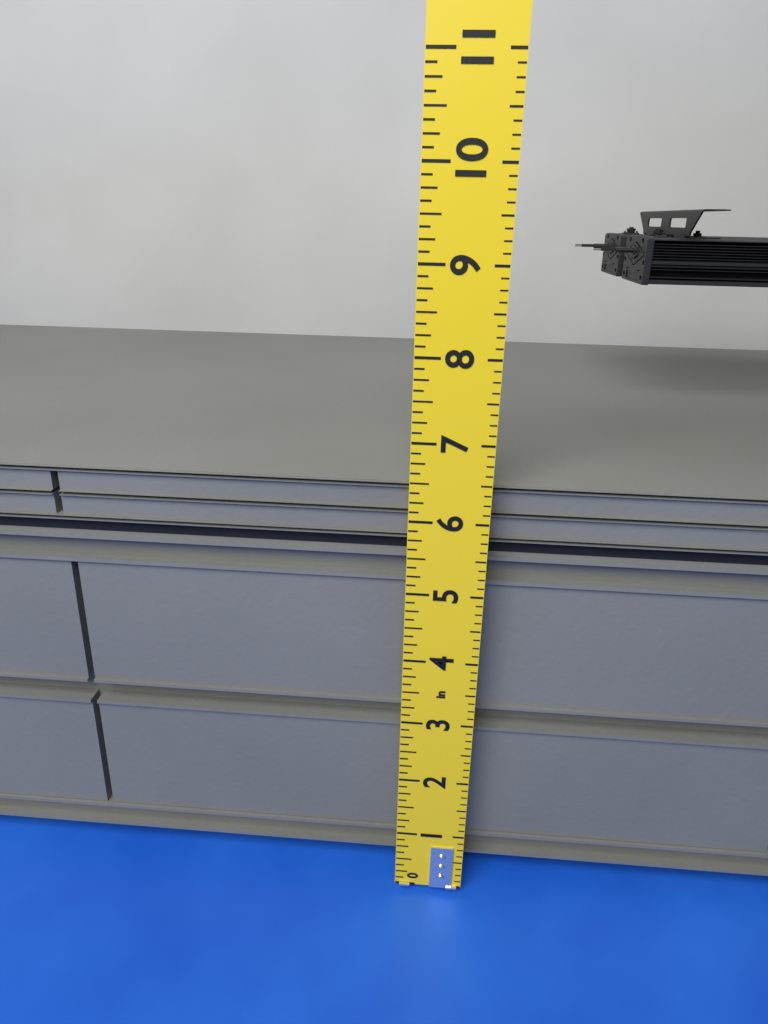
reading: 6.375 in
